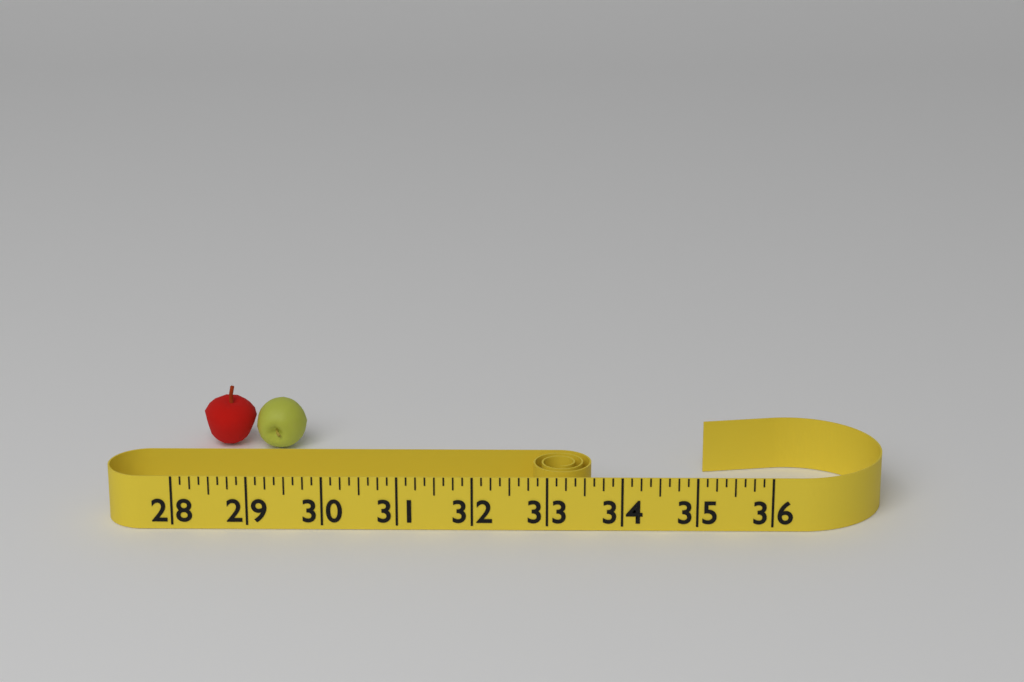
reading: 29.500 (no unit)
